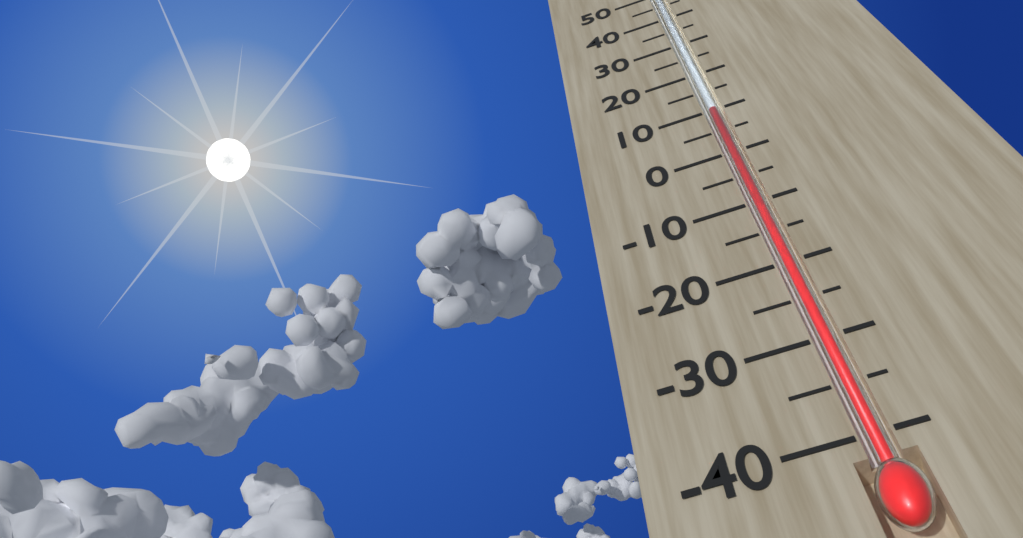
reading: 10 (no unit)
